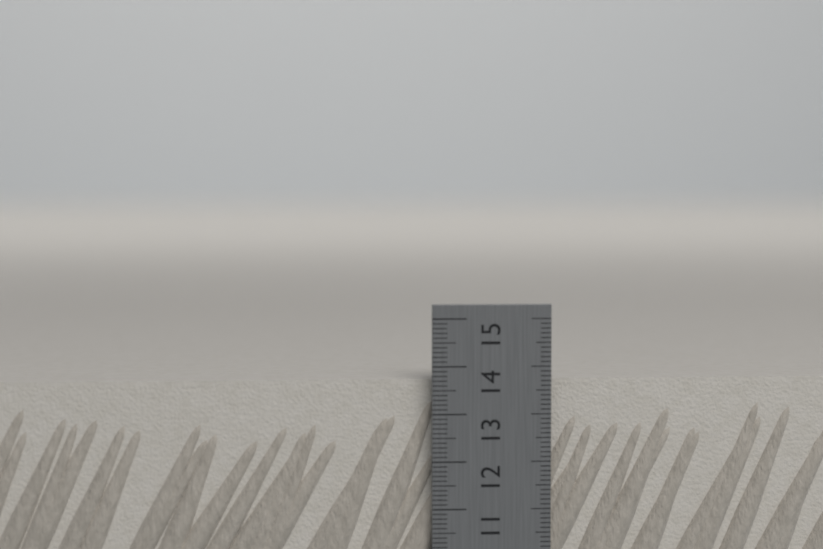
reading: 13.7 cm
